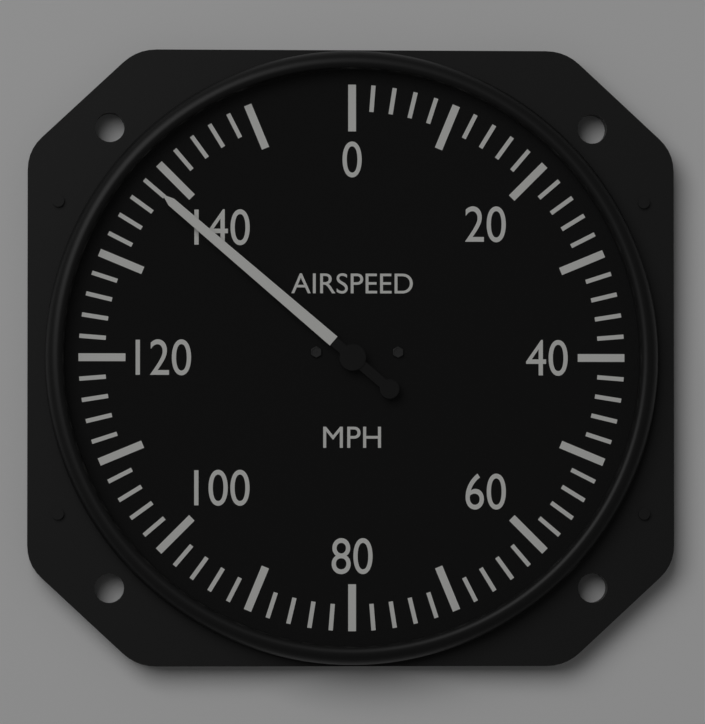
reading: 138 mph
